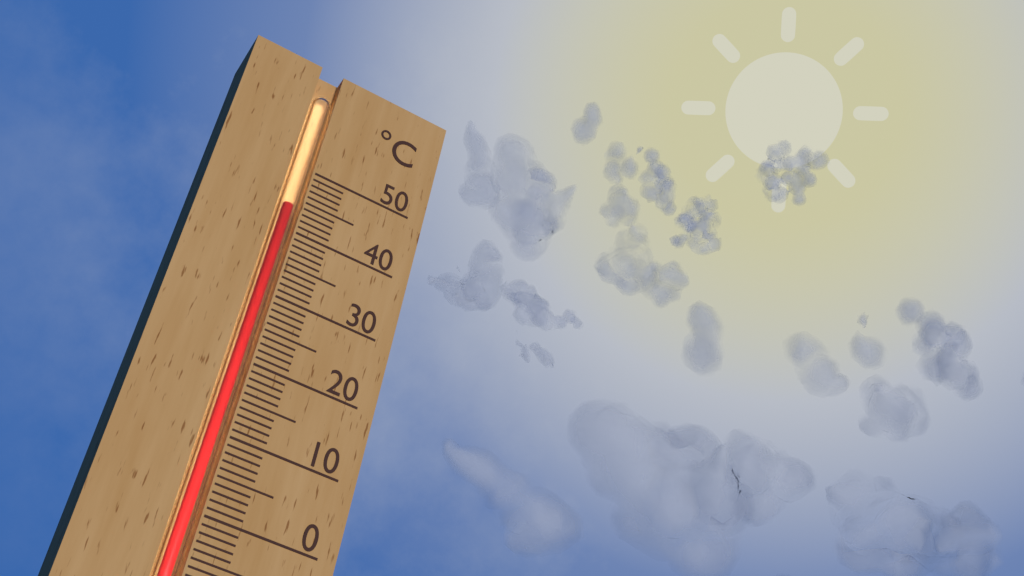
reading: 44 °C
